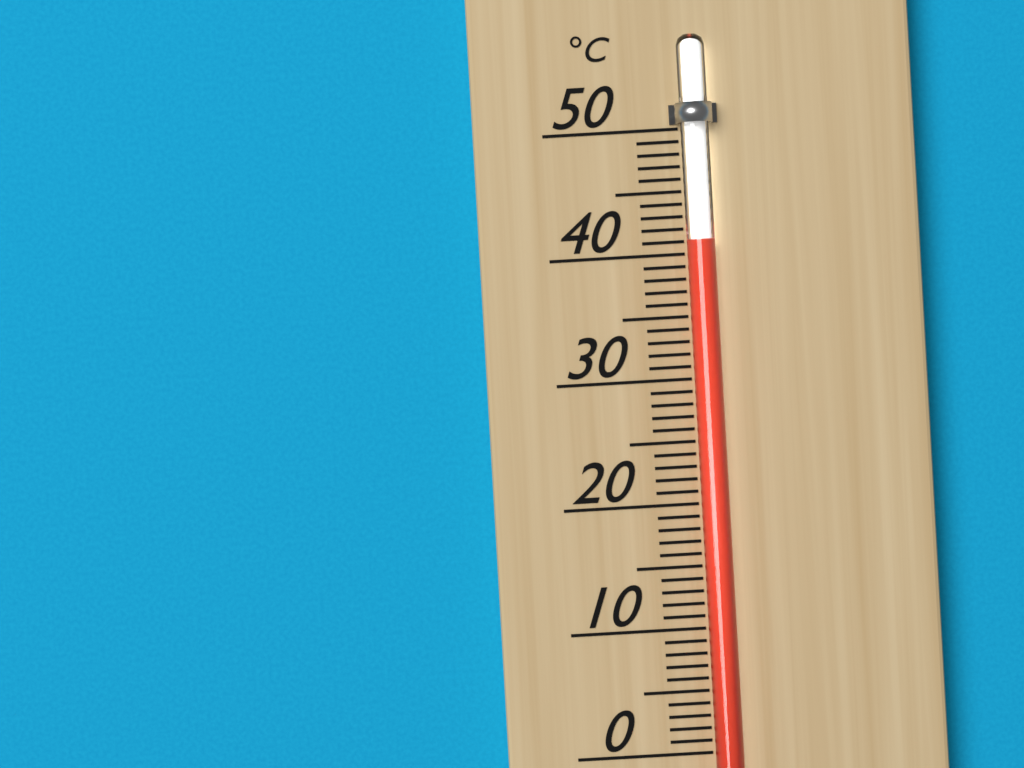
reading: 41 °C
